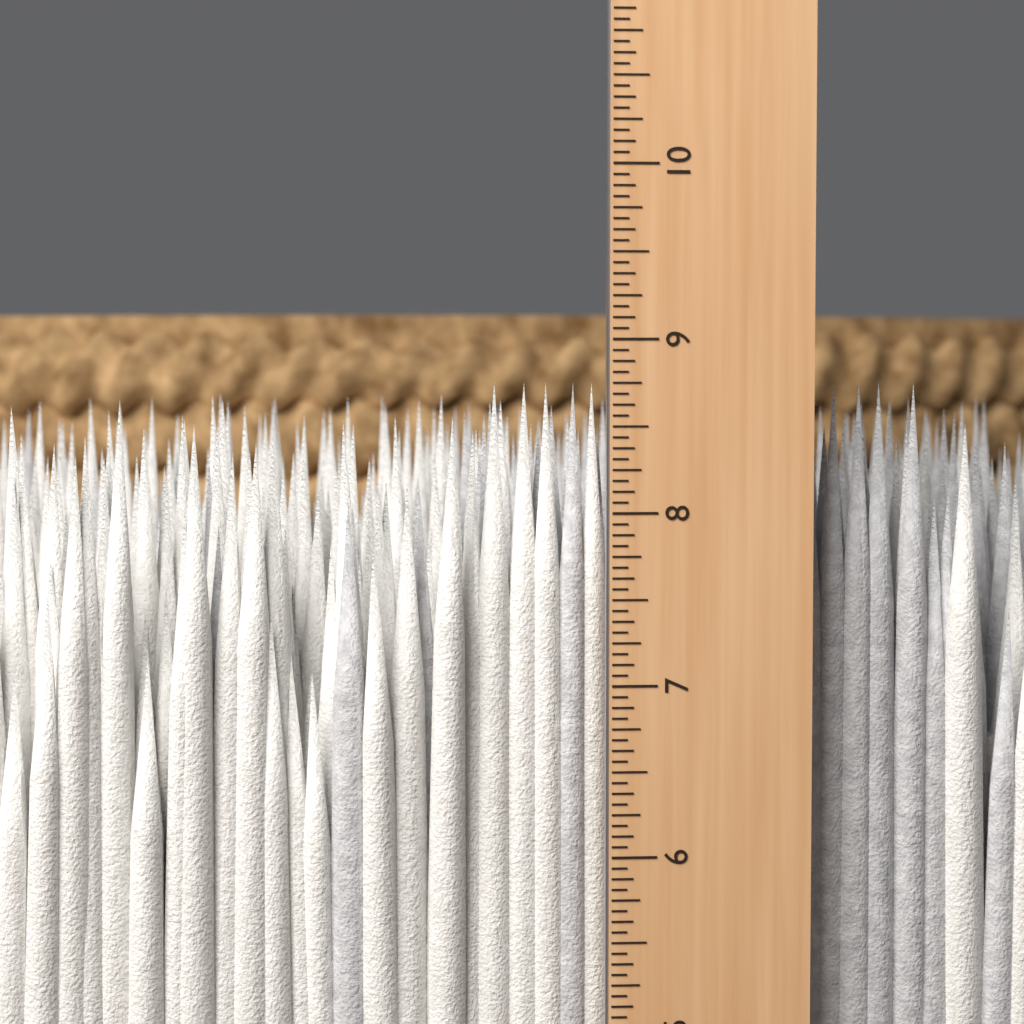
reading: 8.7500 in
